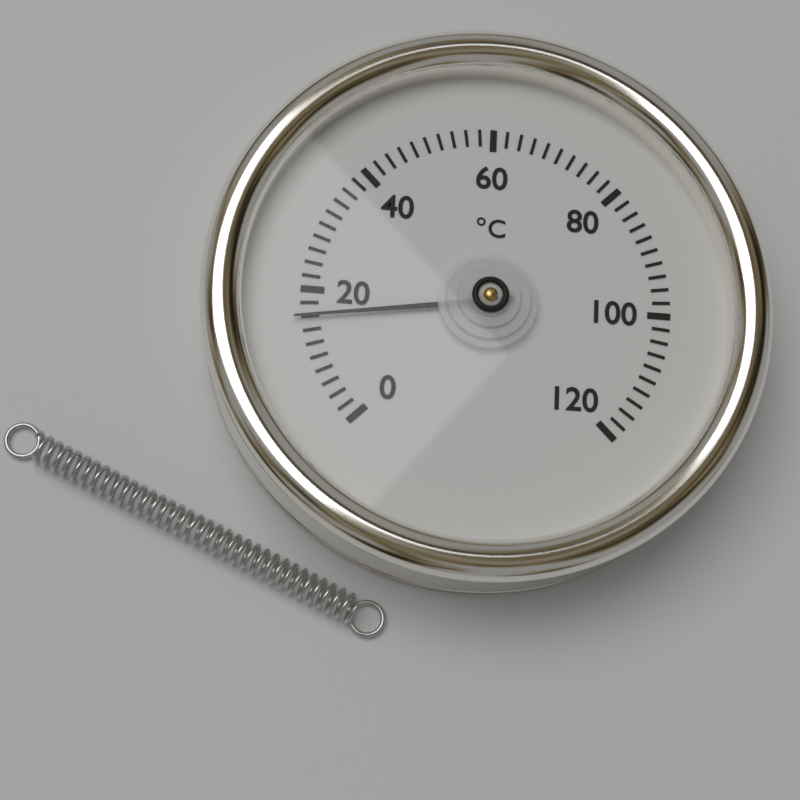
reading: 16 °C
